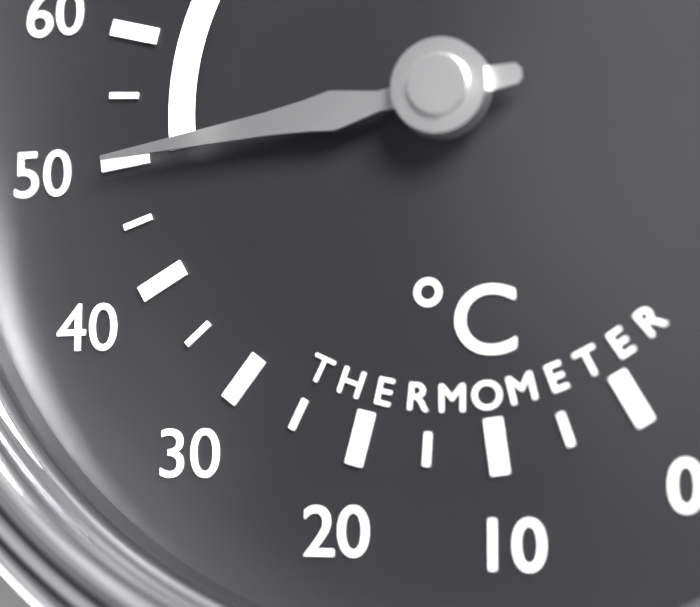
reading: 50 °C
